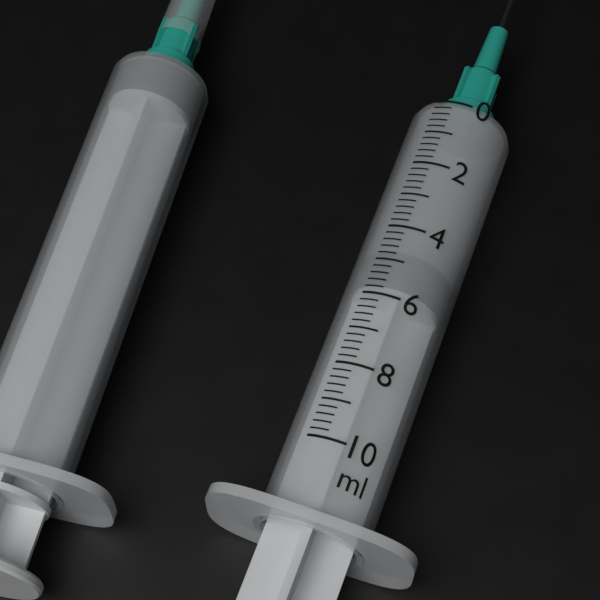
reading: 4.6 ml
